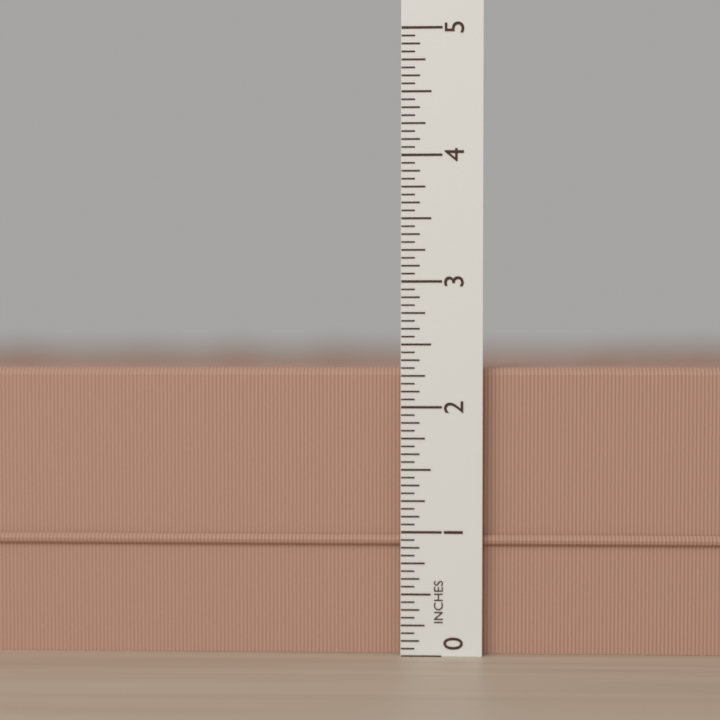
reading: 2.3125 in
